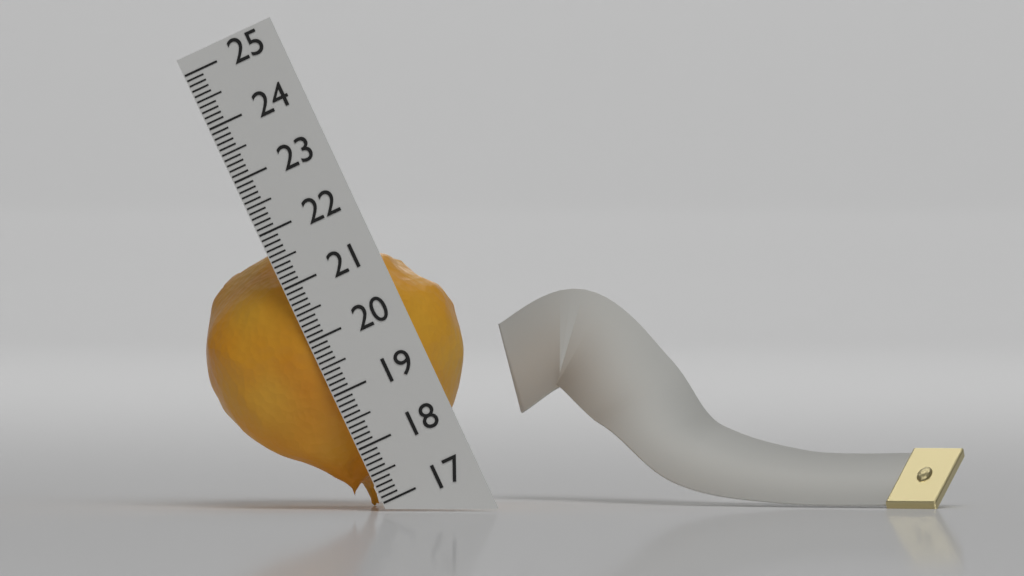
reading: 21.7 (no unit)
